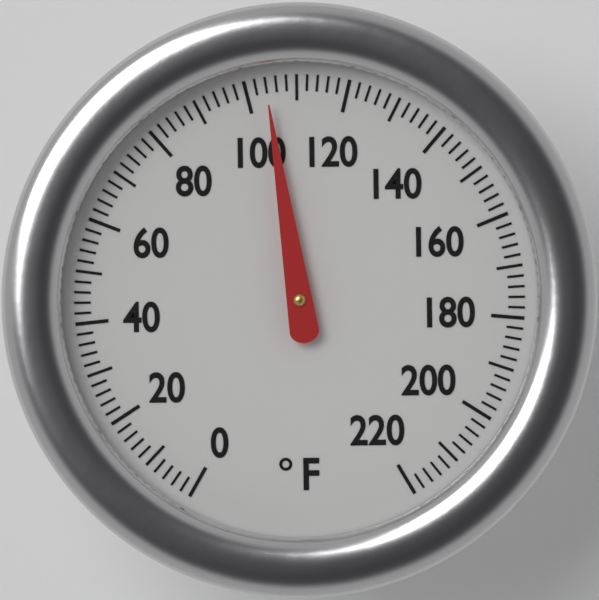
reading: 104 °F
